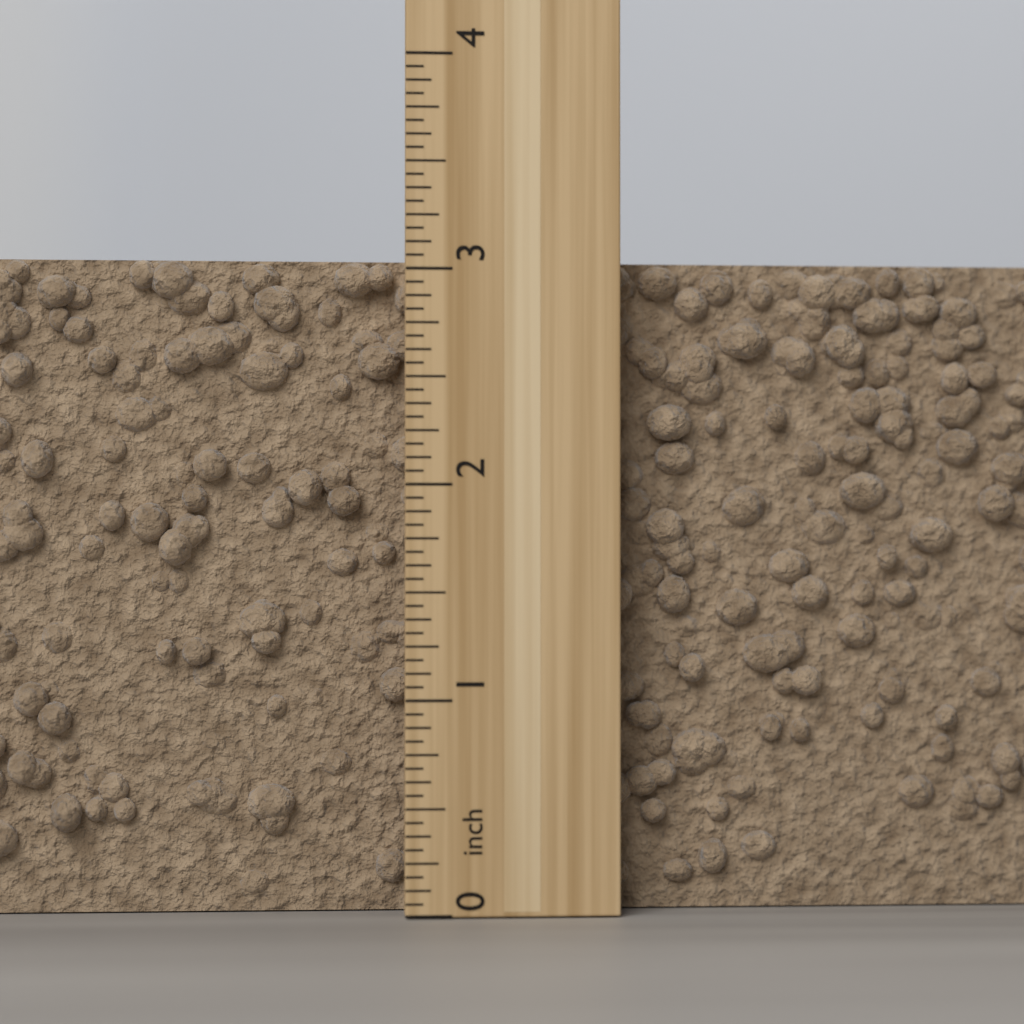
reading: 3.0625 inch
